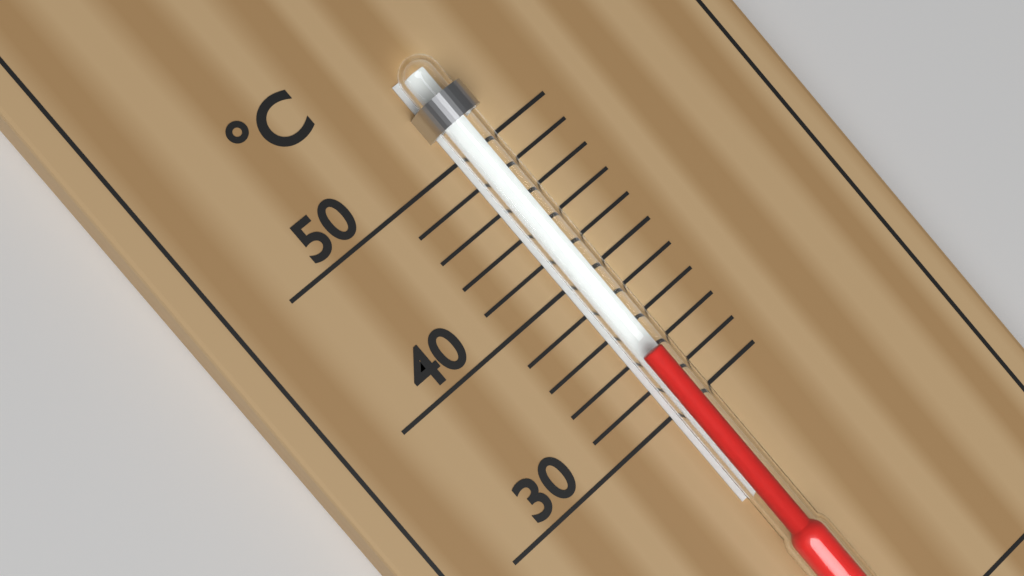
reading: 34 °C
